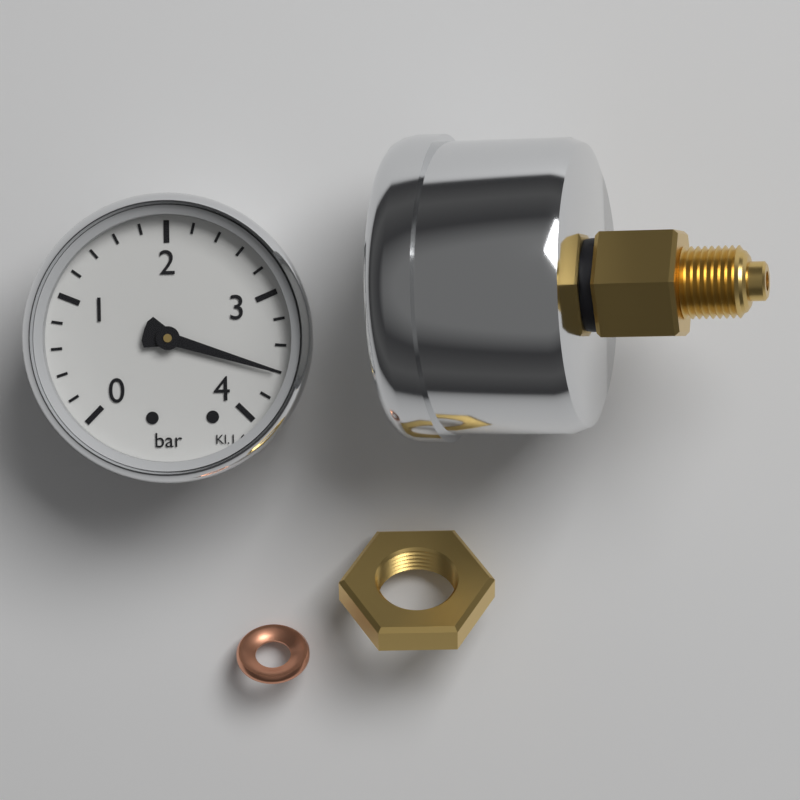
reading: 3.6 bar
